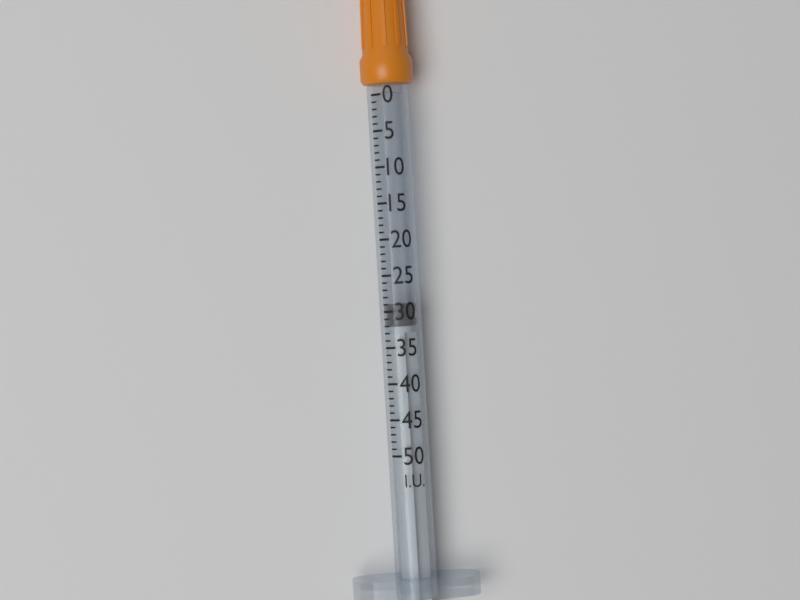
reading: 29 I.U.
